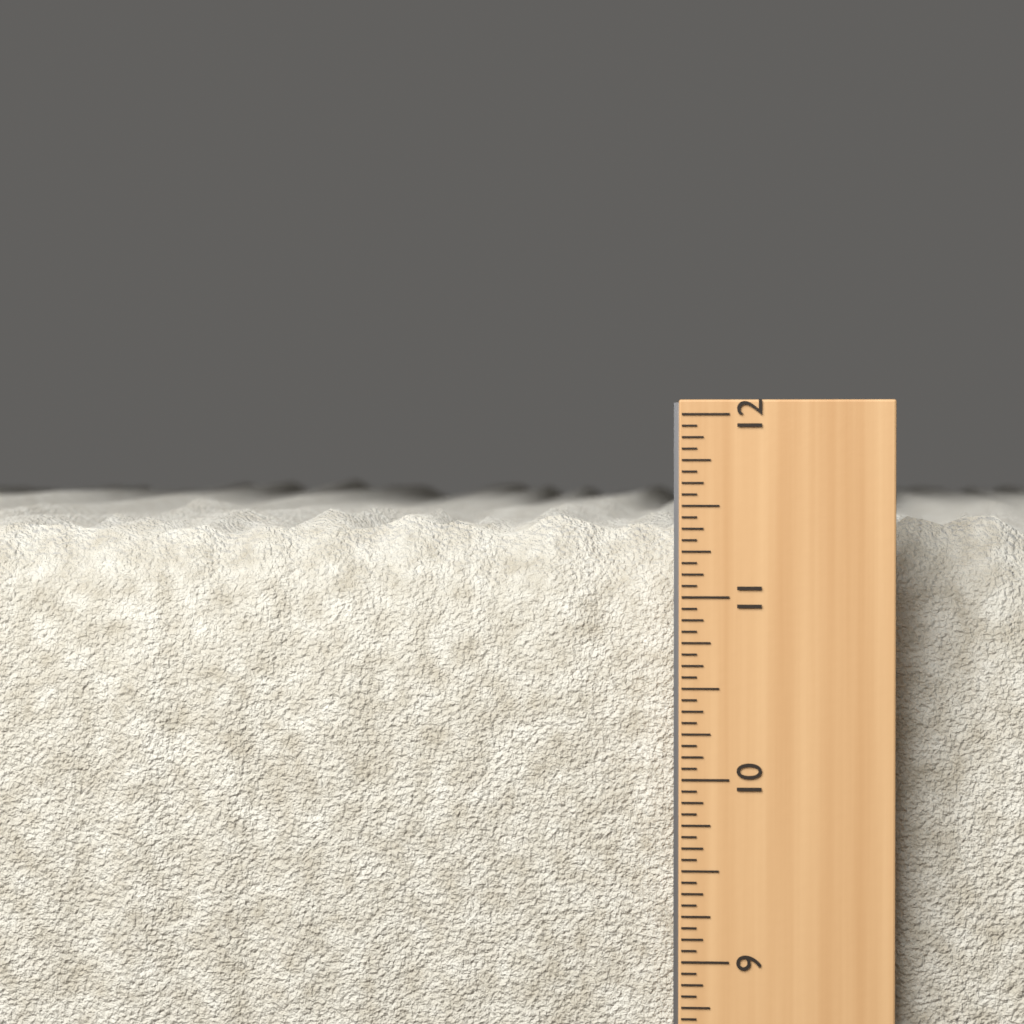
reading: 11.5000 in
